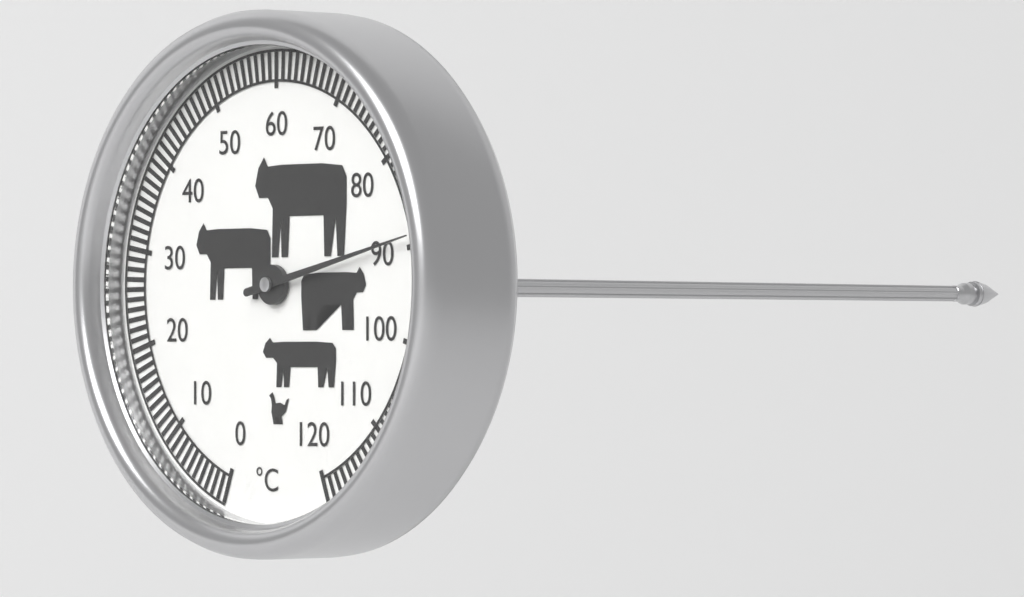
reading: 89 °C
